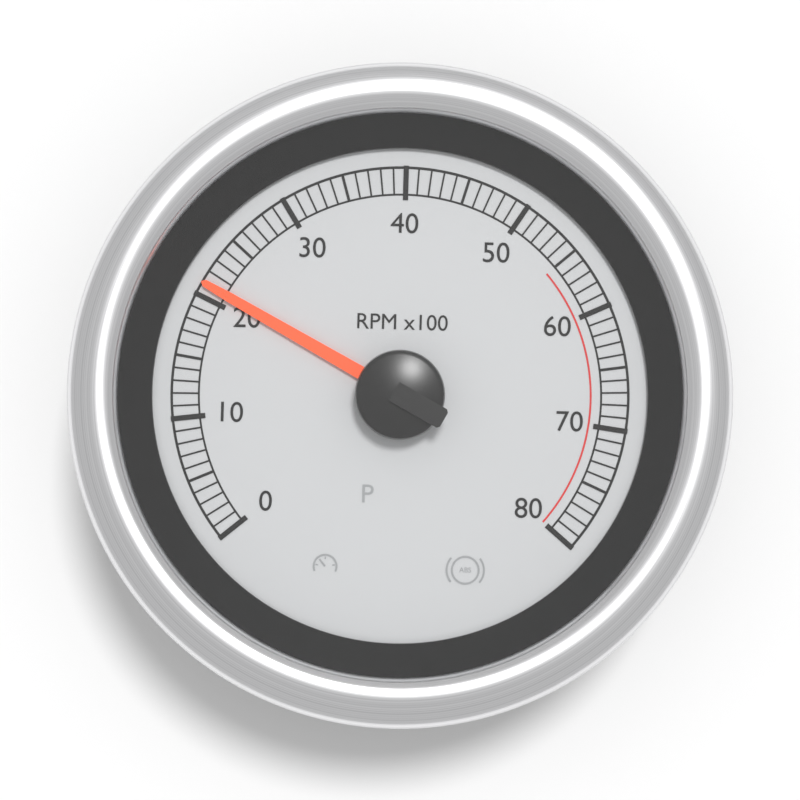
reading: 21 RPM x100
